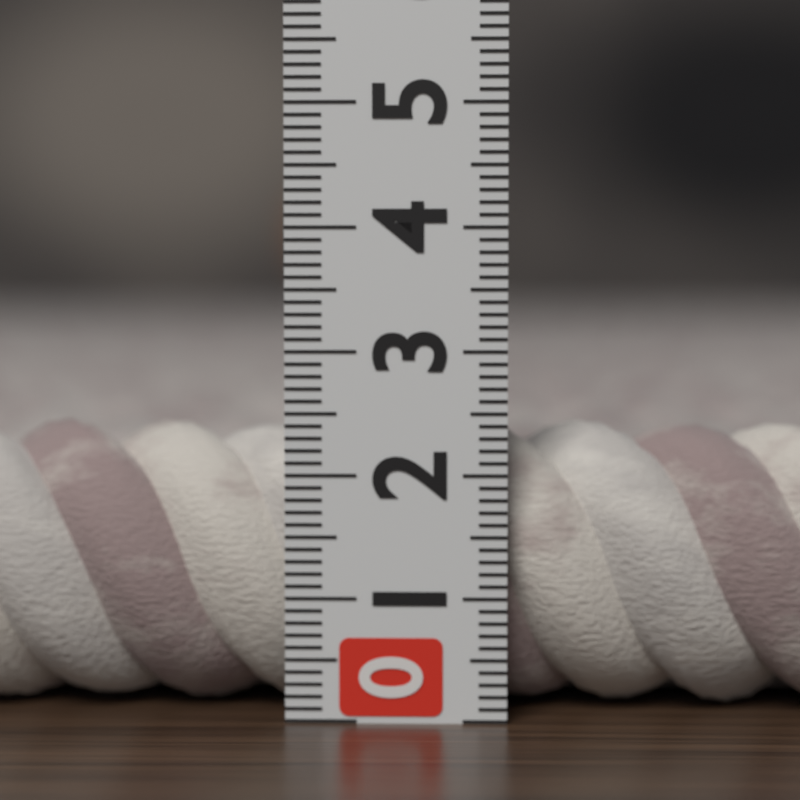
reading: 2.4 (no unit)
